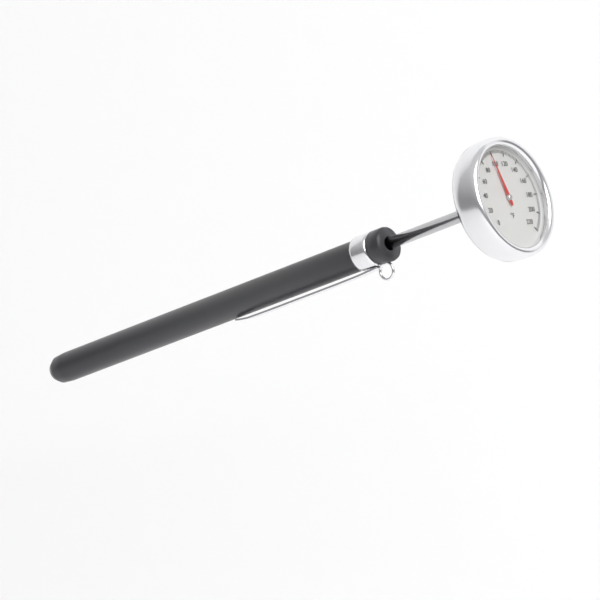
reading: 98 °F
